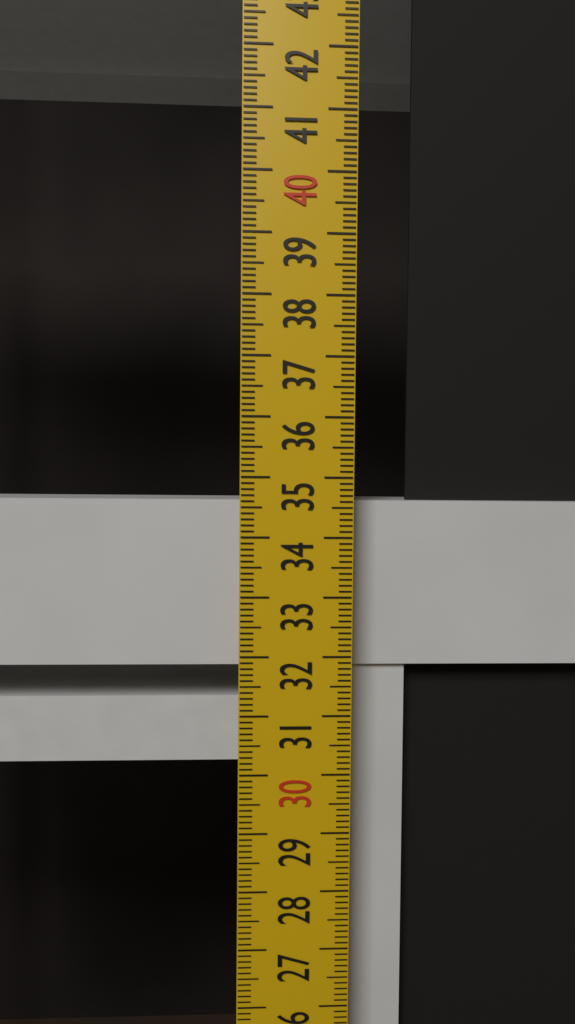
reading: 34.6 cm
